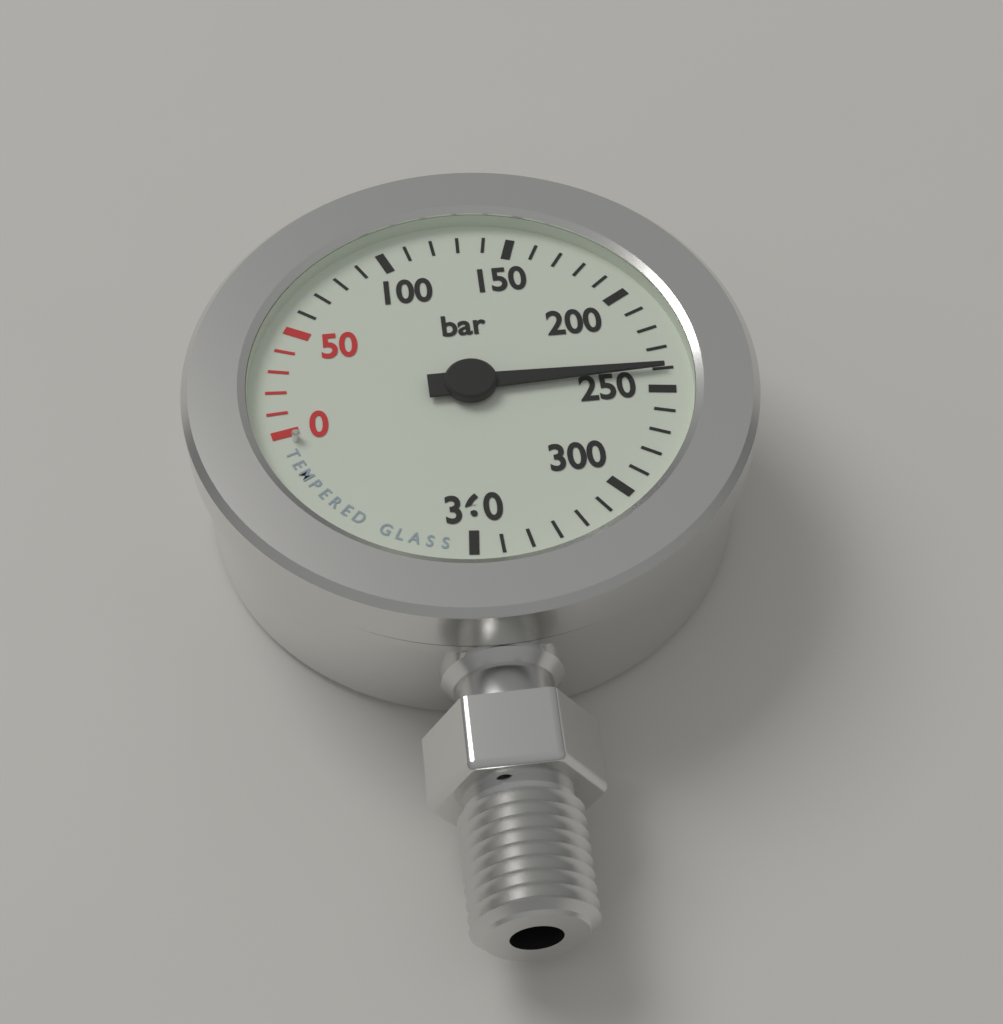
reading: 240 bar
